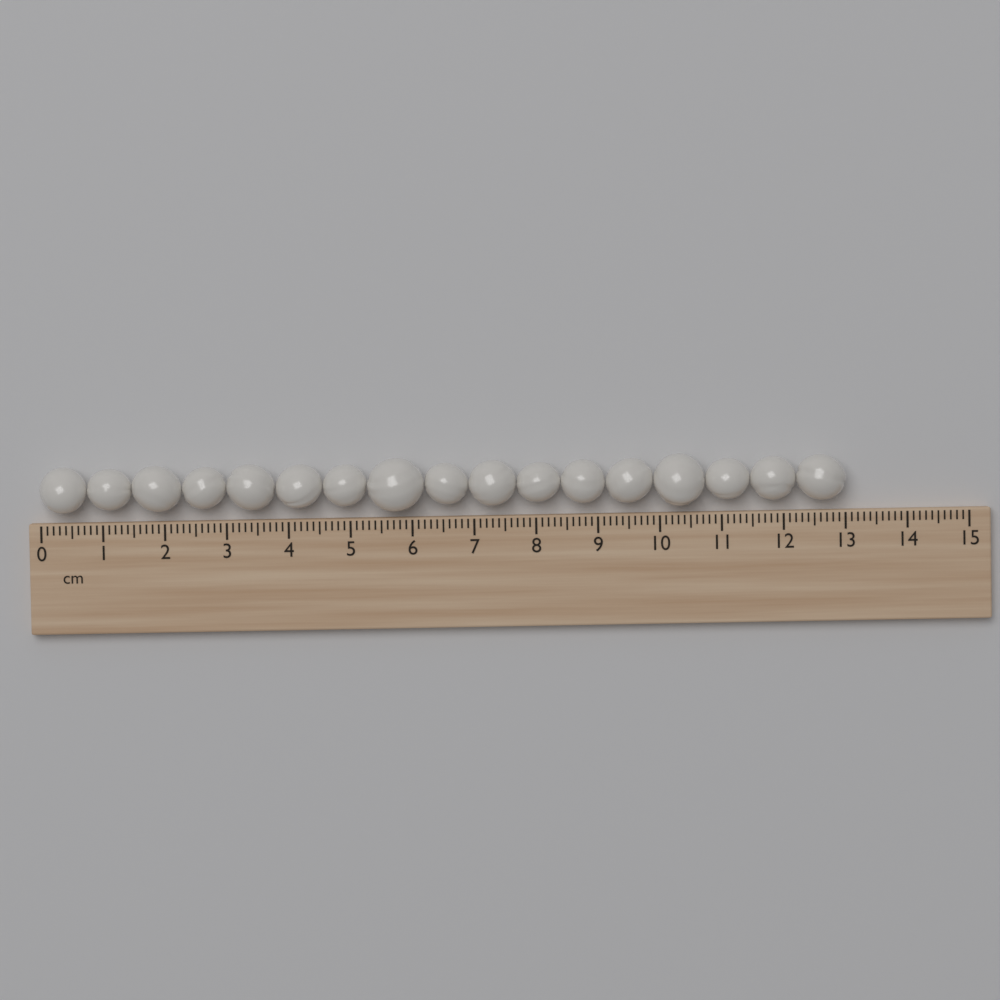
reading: 13.0 cm
